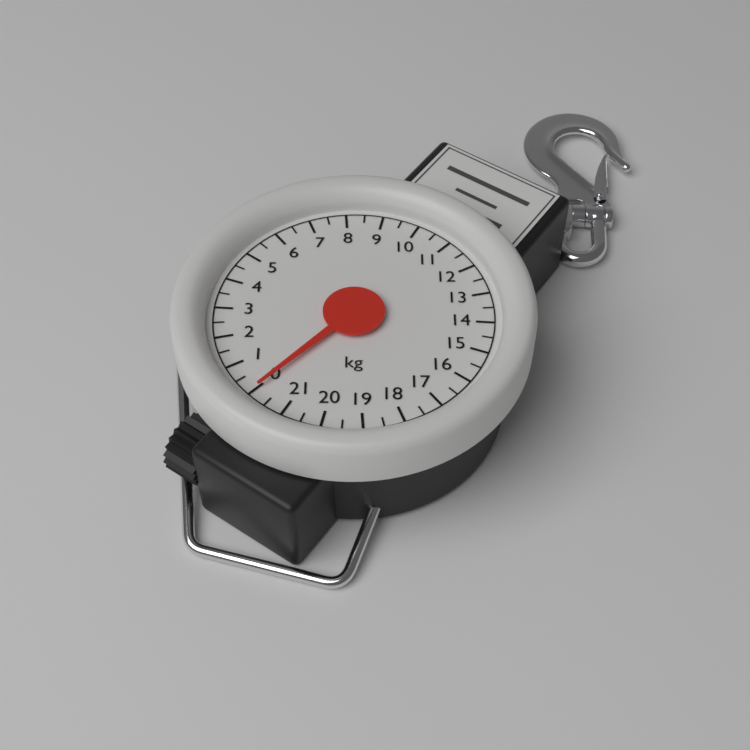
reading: 0.0 kg
